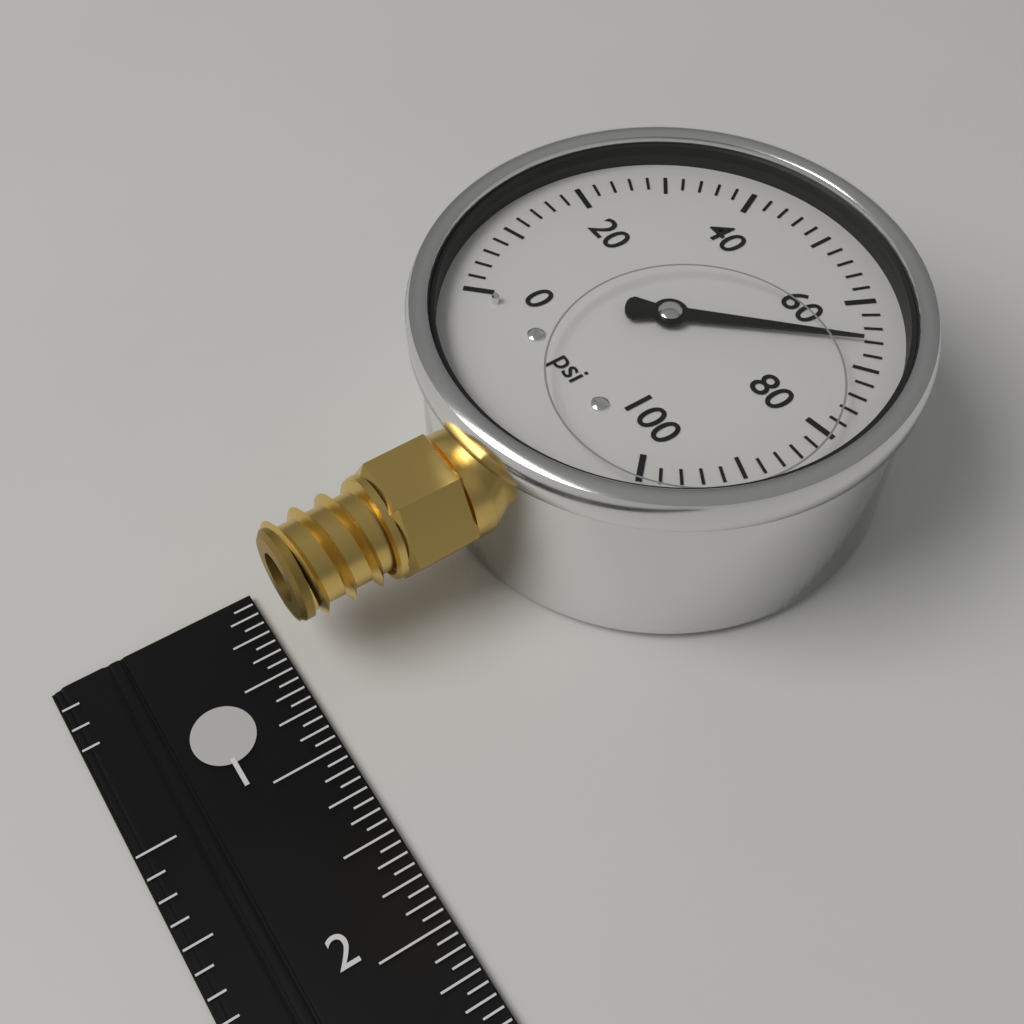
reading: 66 psi
